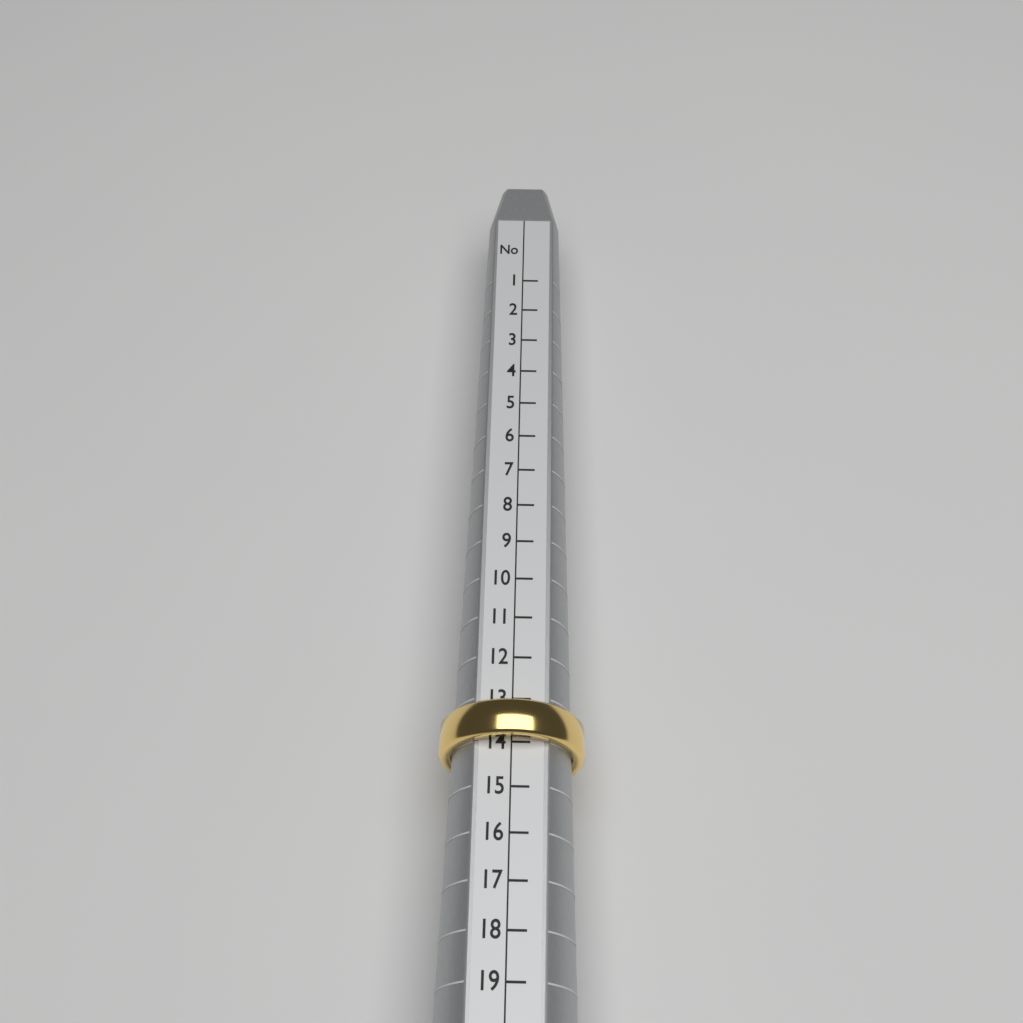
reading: 14 (no unit)
